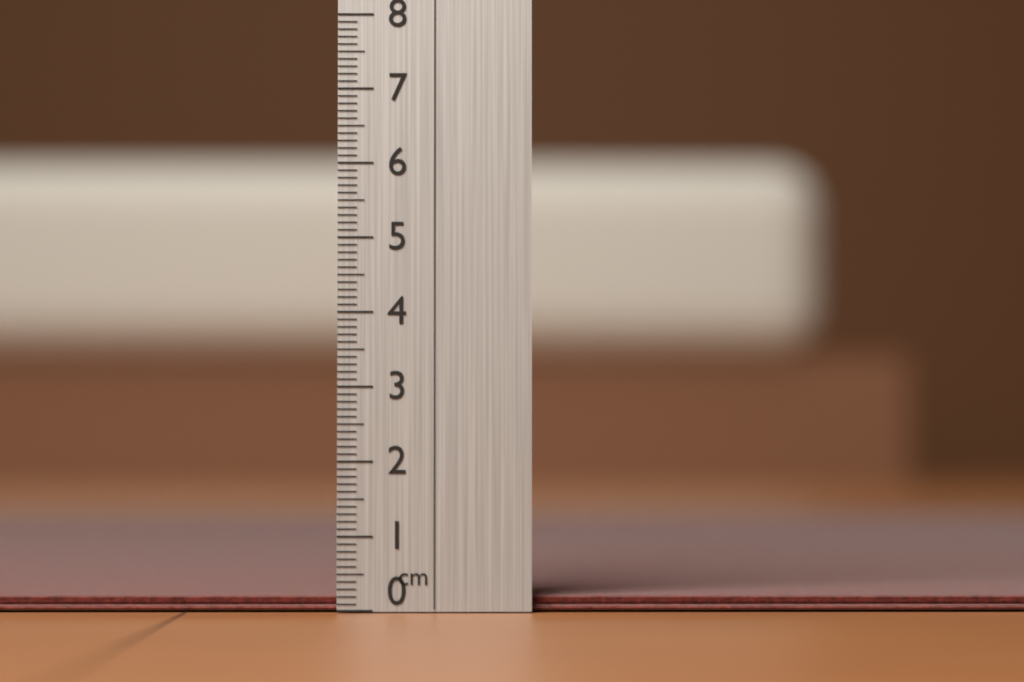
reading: 0.2 cm
